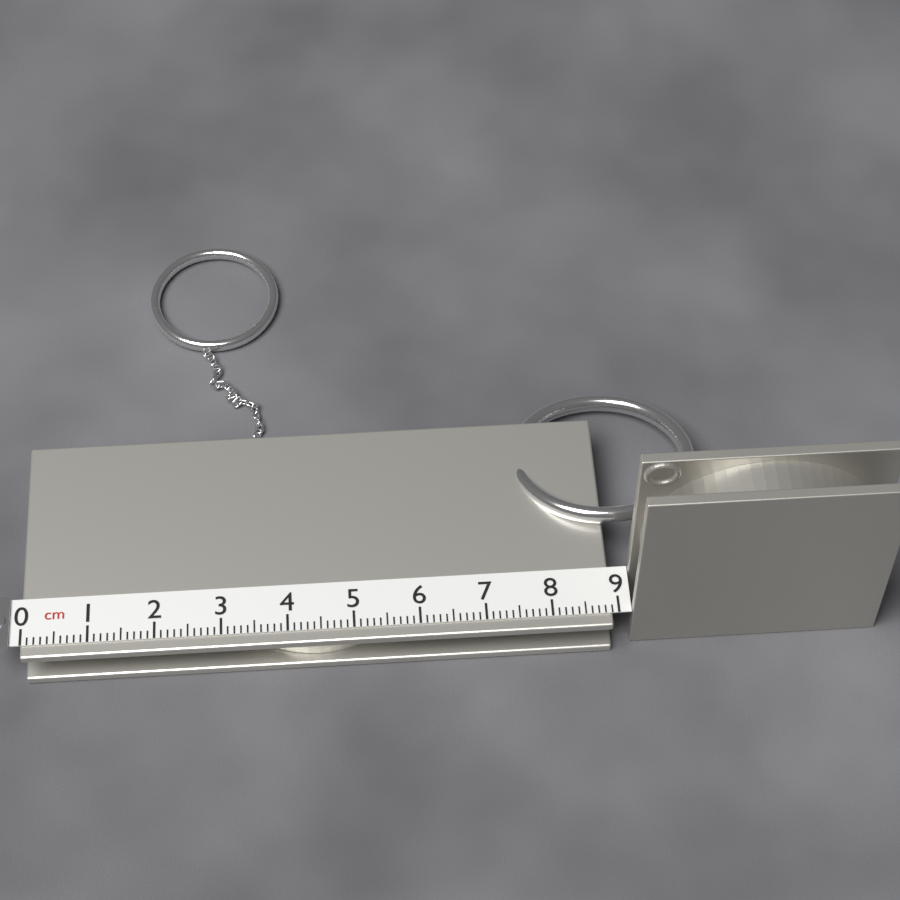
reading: 8.9 cm
